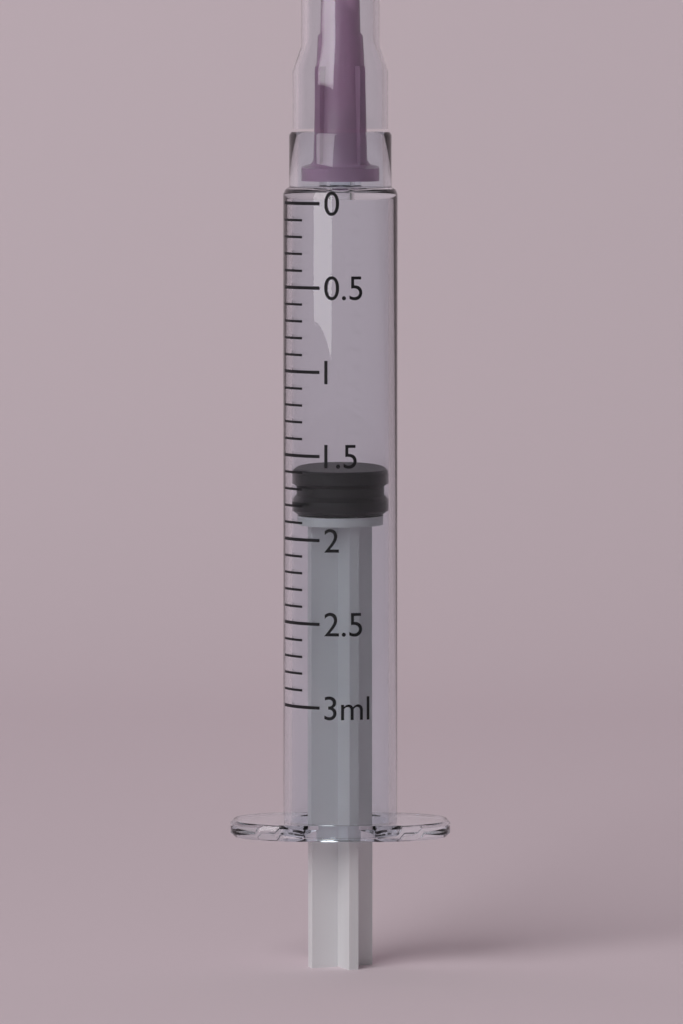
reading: 1.6 ml
